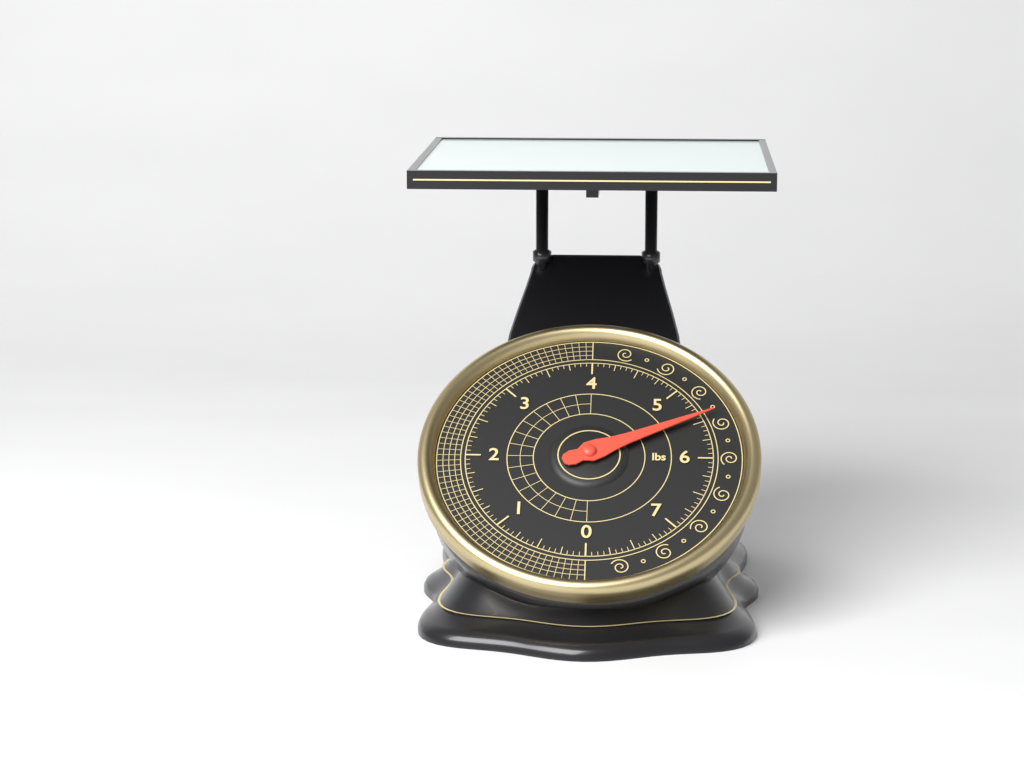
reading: 5.4375 lbs
